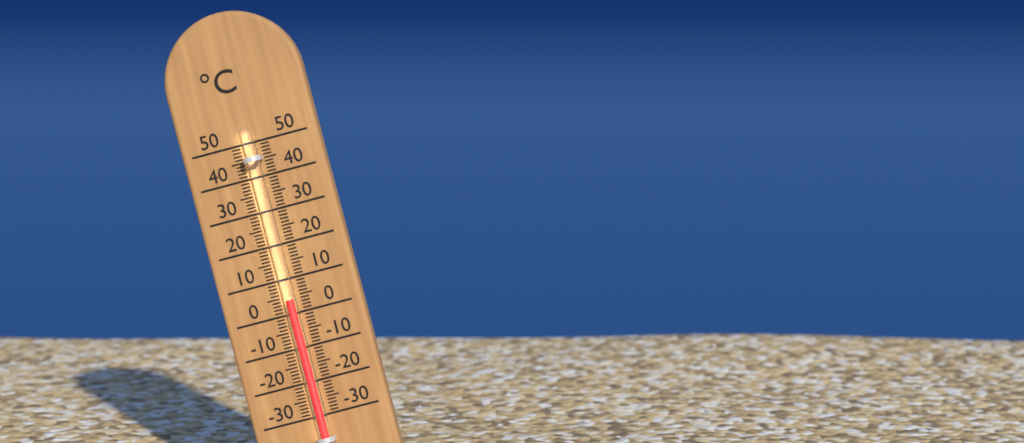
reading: 4 °C
